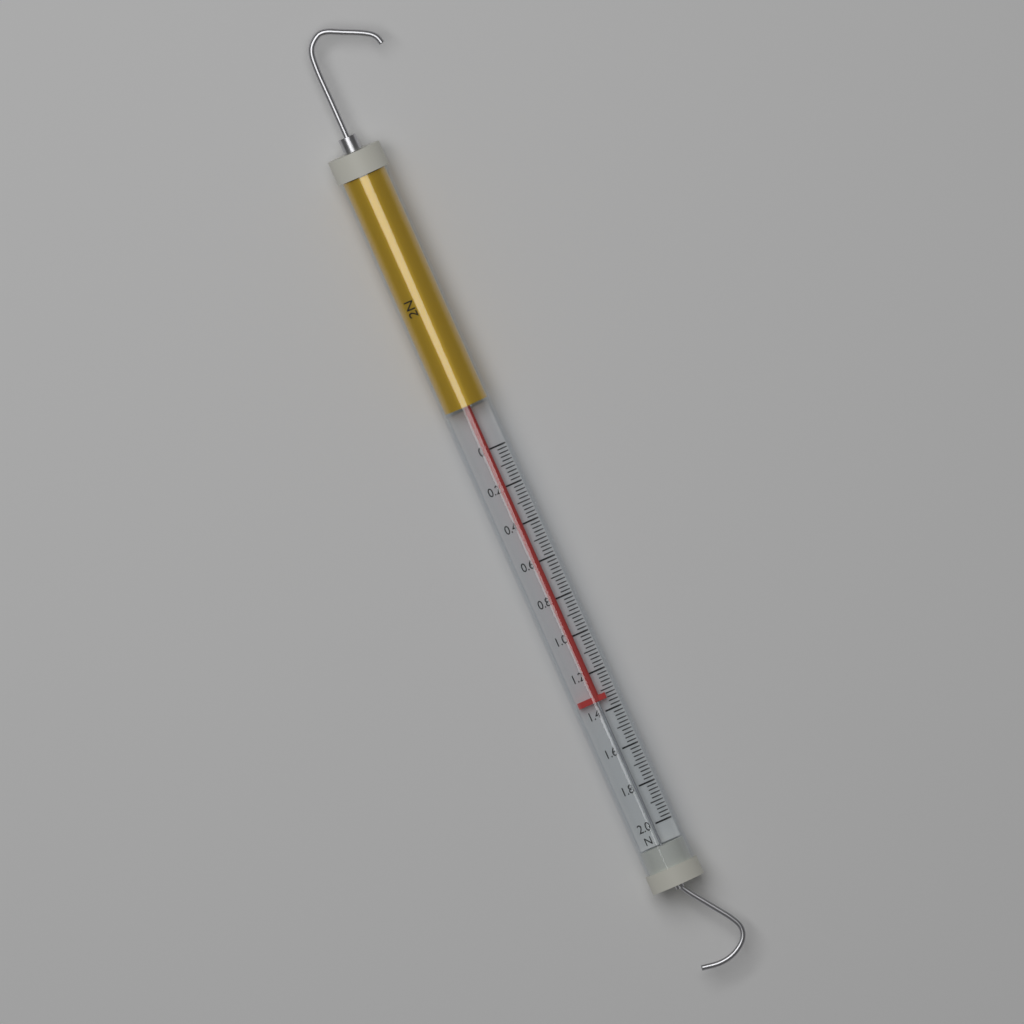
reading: 1.34 N
